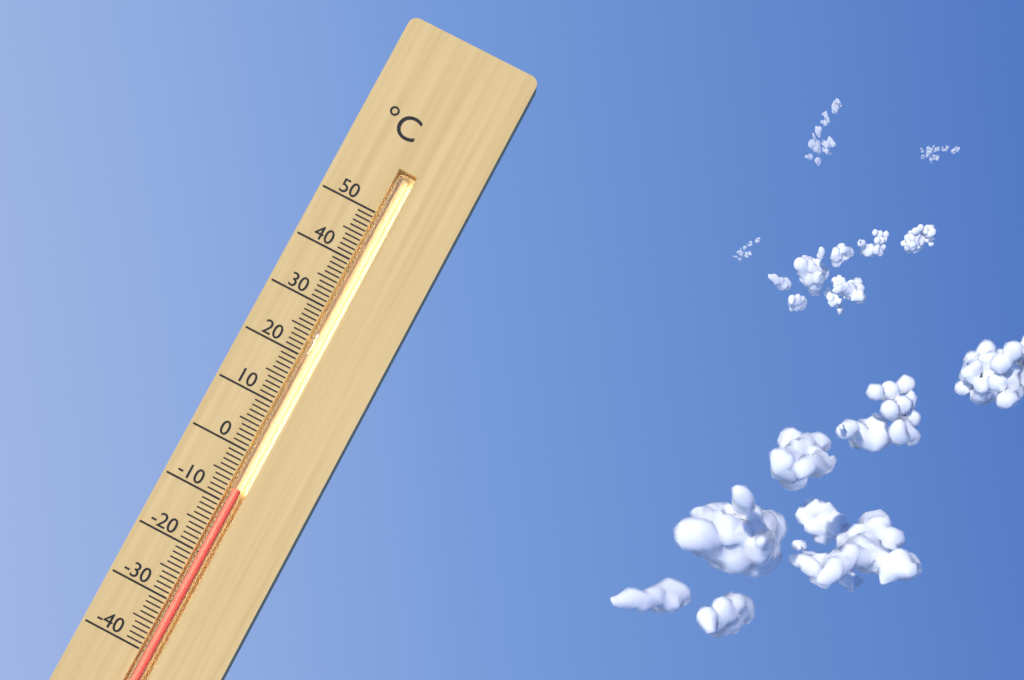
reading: -7 °C
